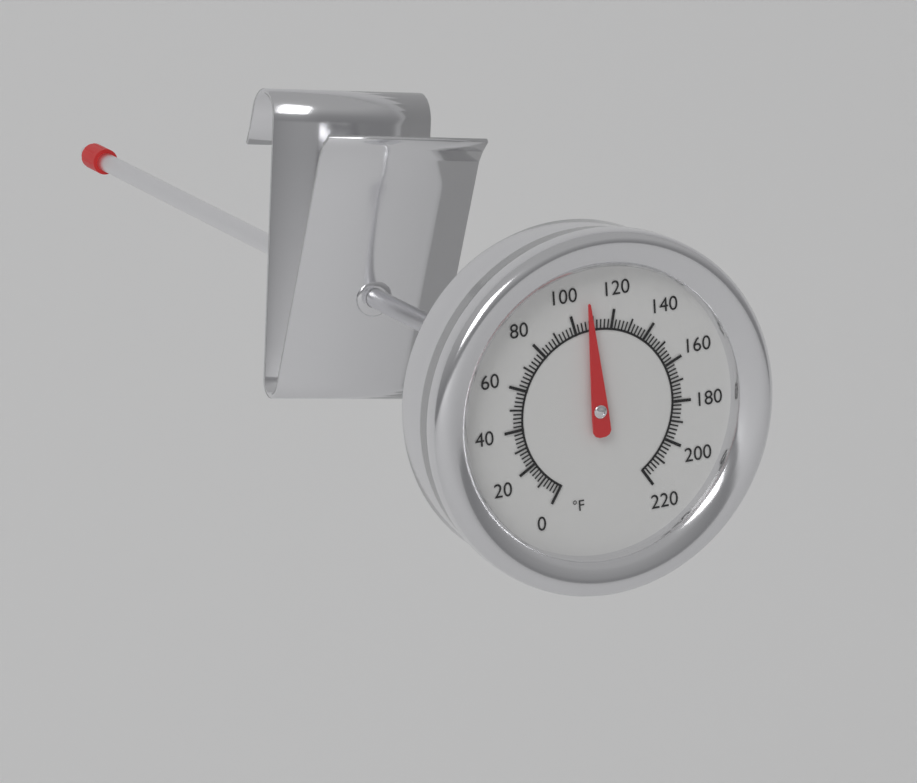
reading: 108 °F
